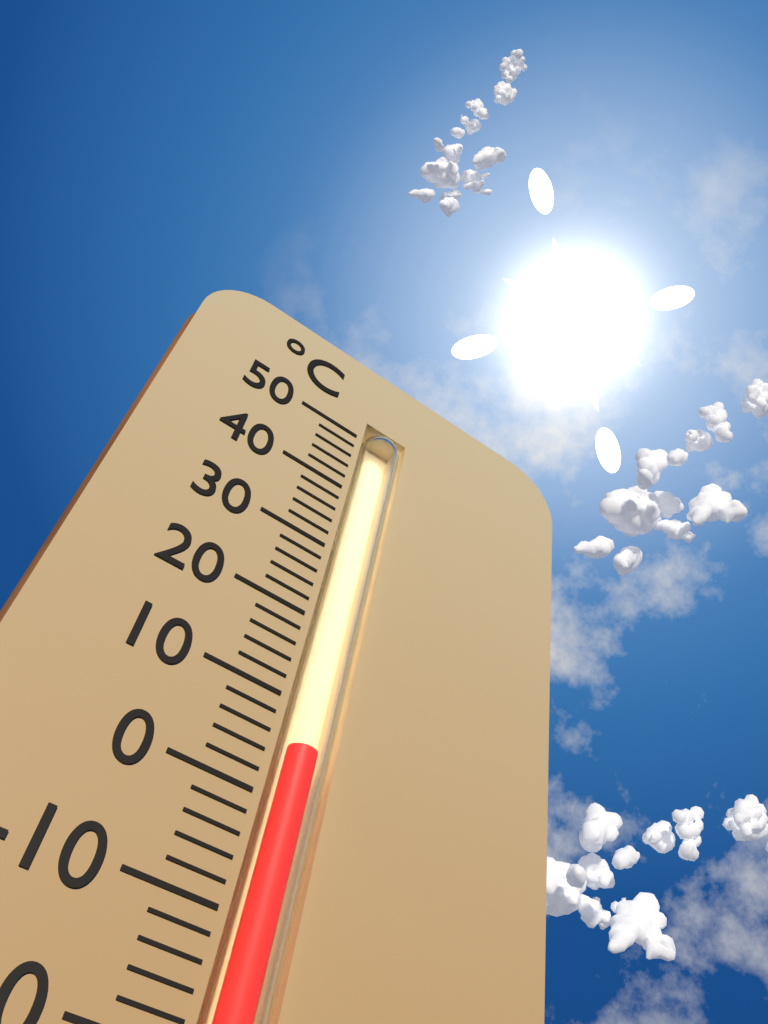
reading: 6 °C
